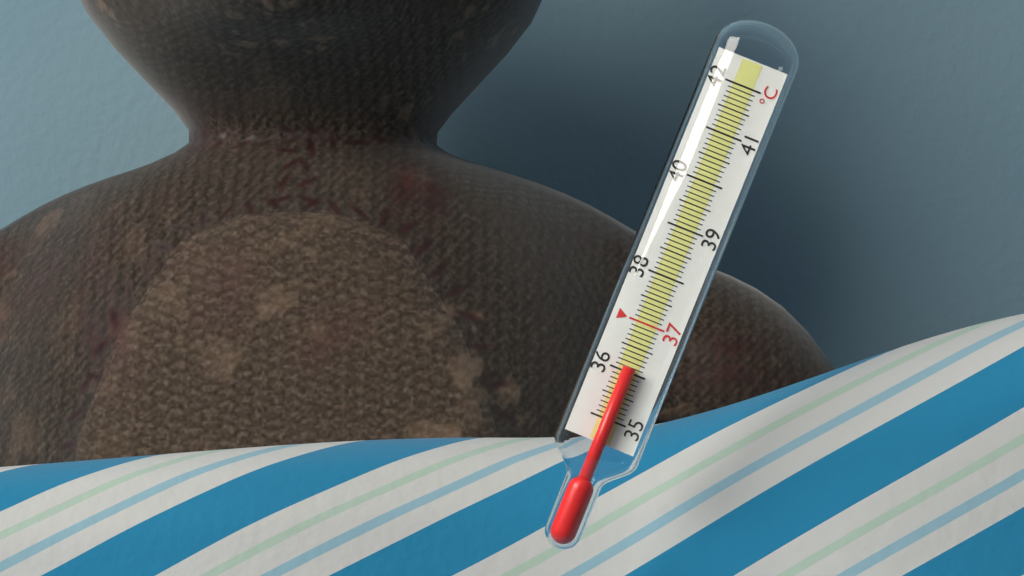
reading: 36.1 °C
